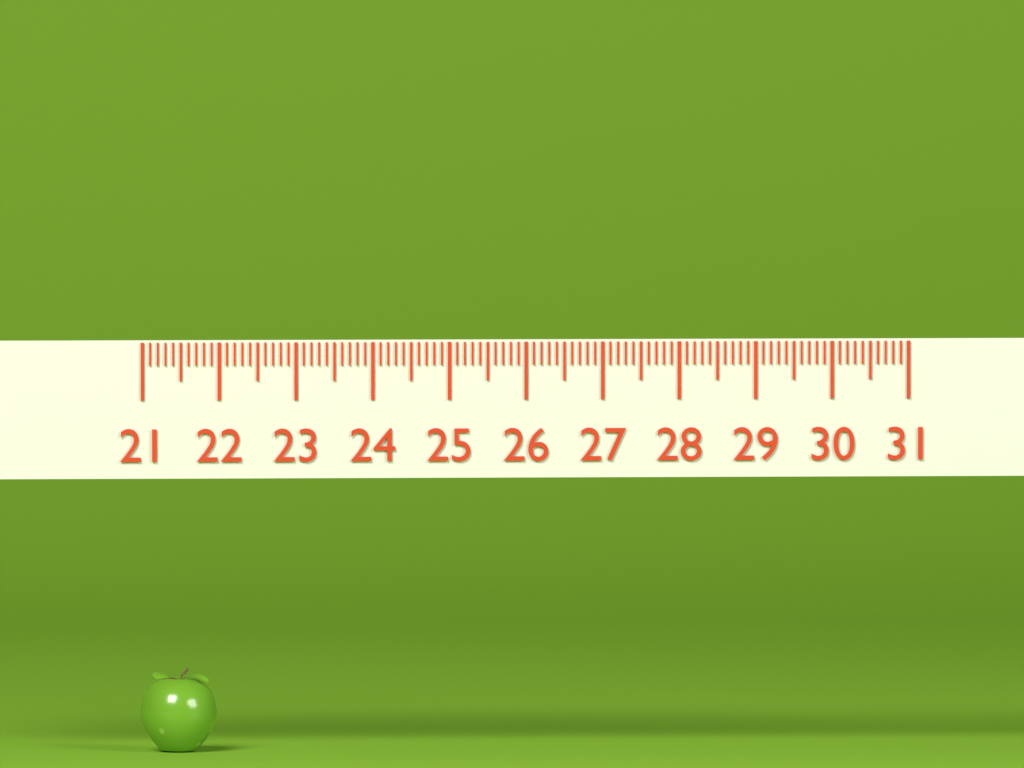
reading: 22.0 (no unit)
